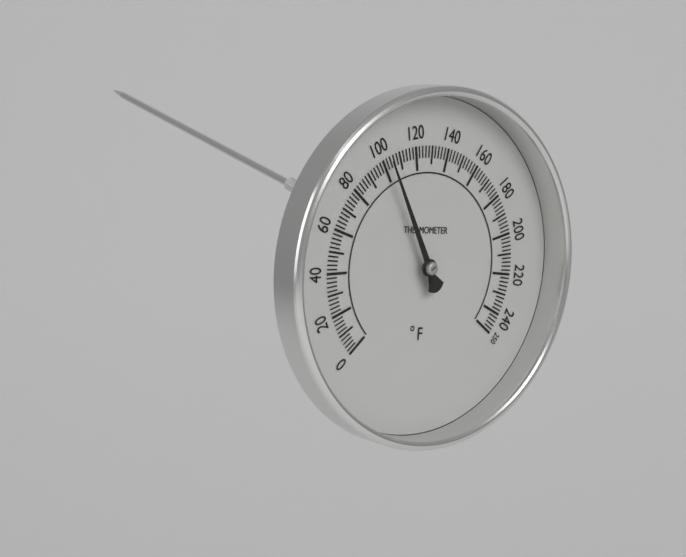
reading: 102 °F
